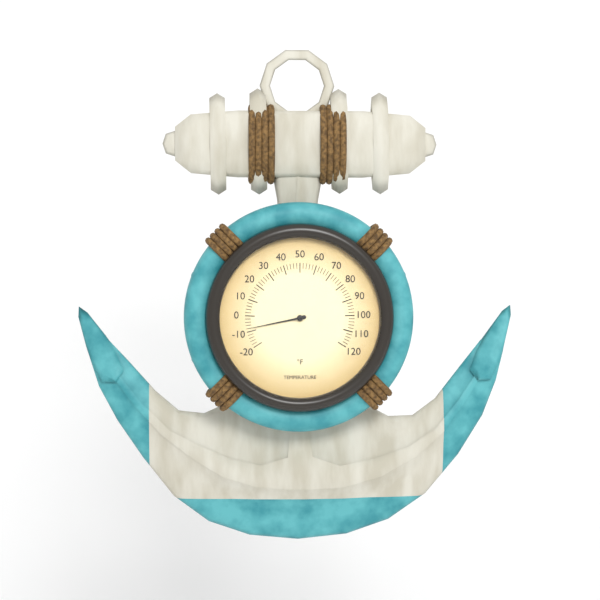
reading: -8 °F
